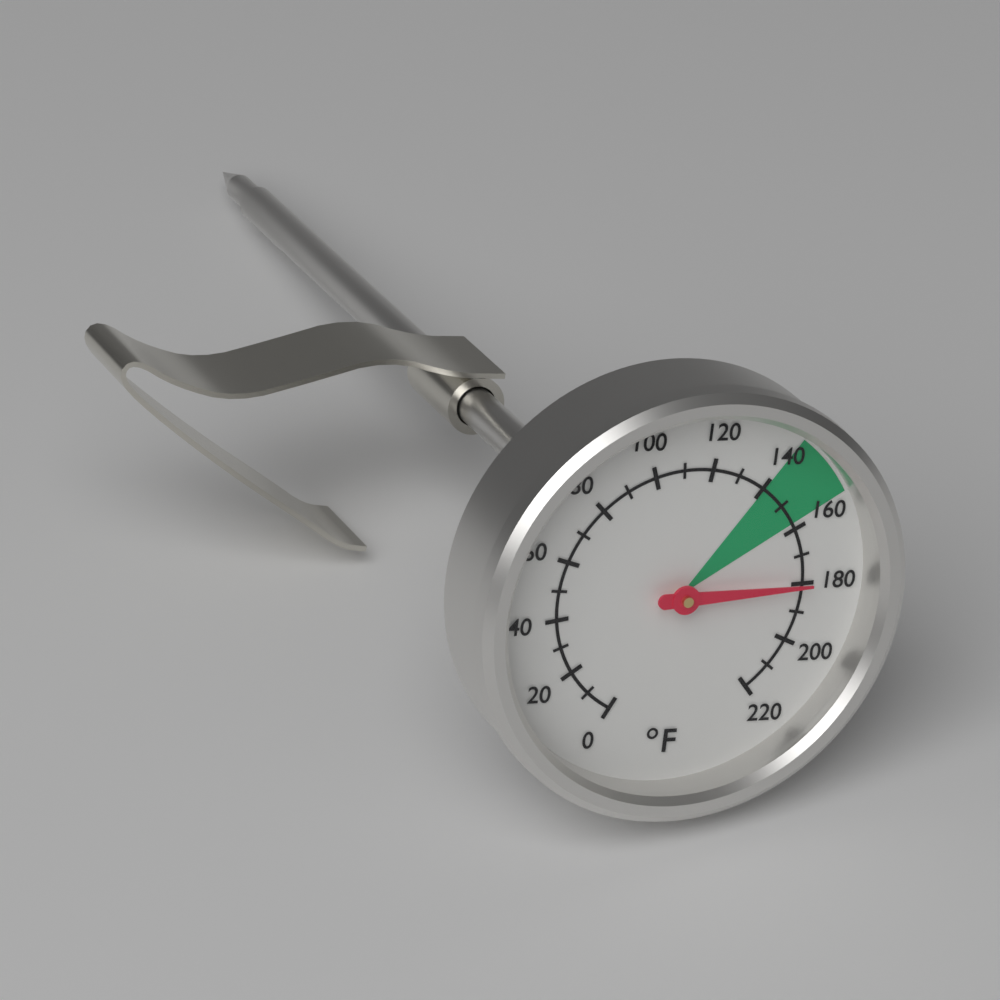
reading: 180 °F
